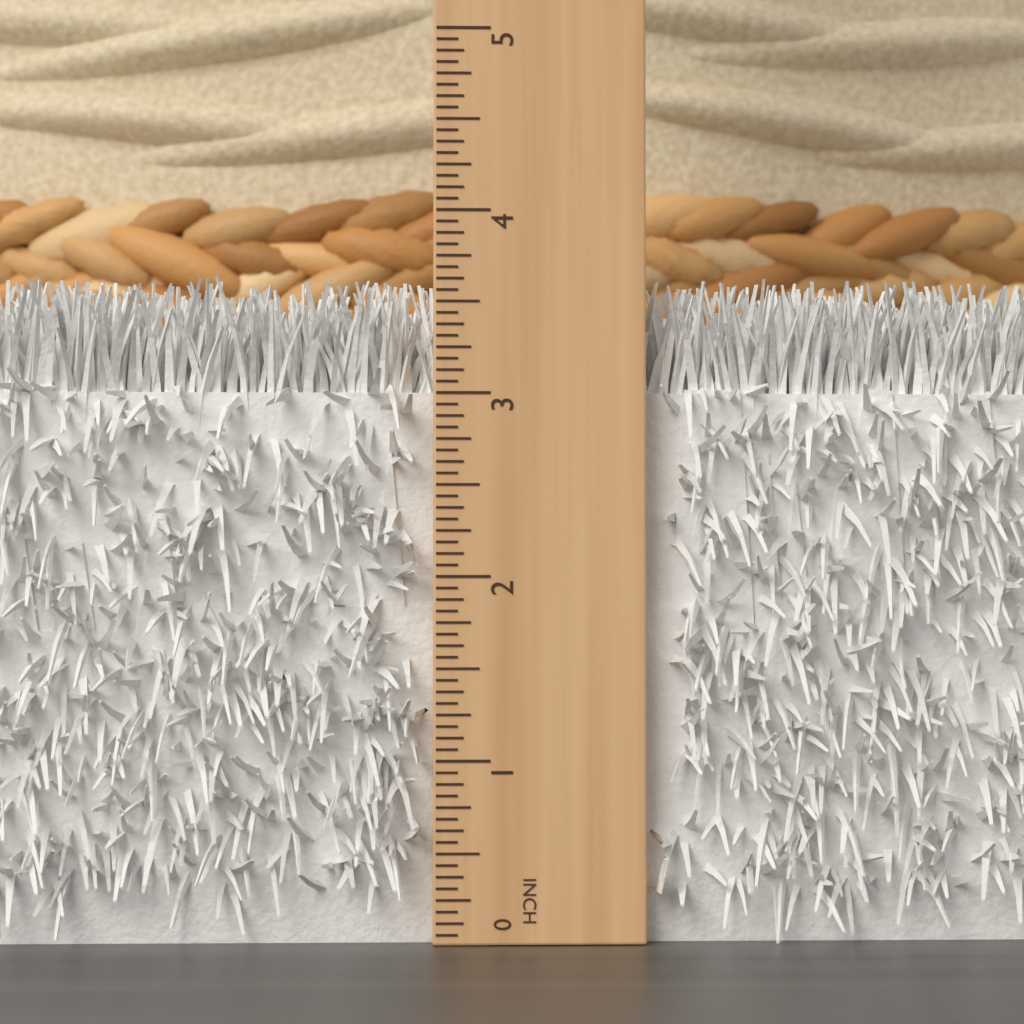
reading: 3.6250 in
